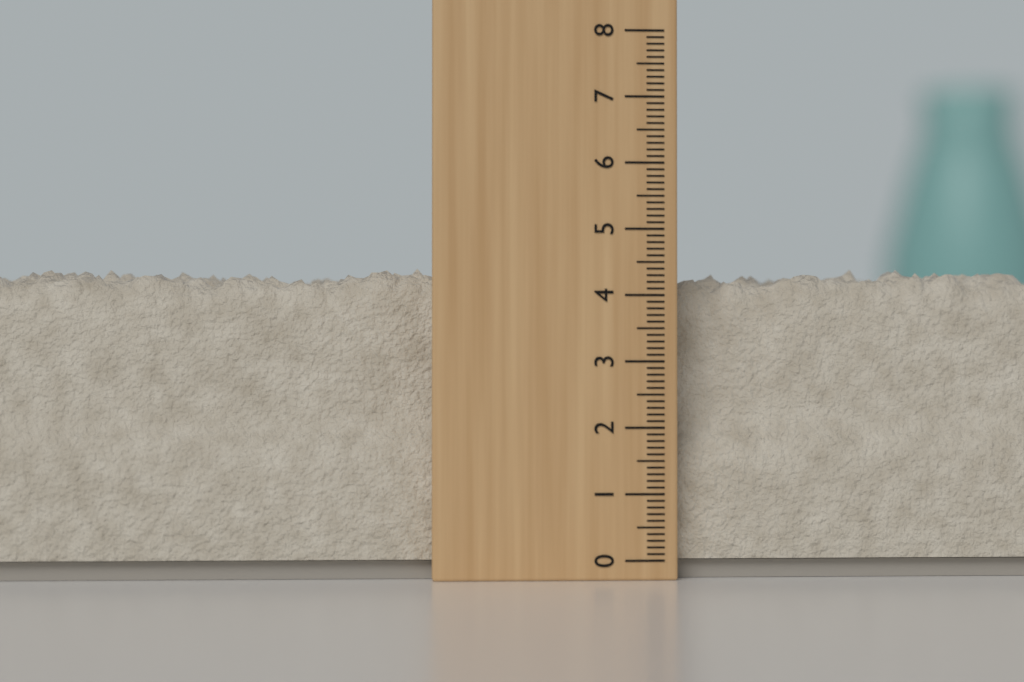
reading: 4.5 (no unit)
